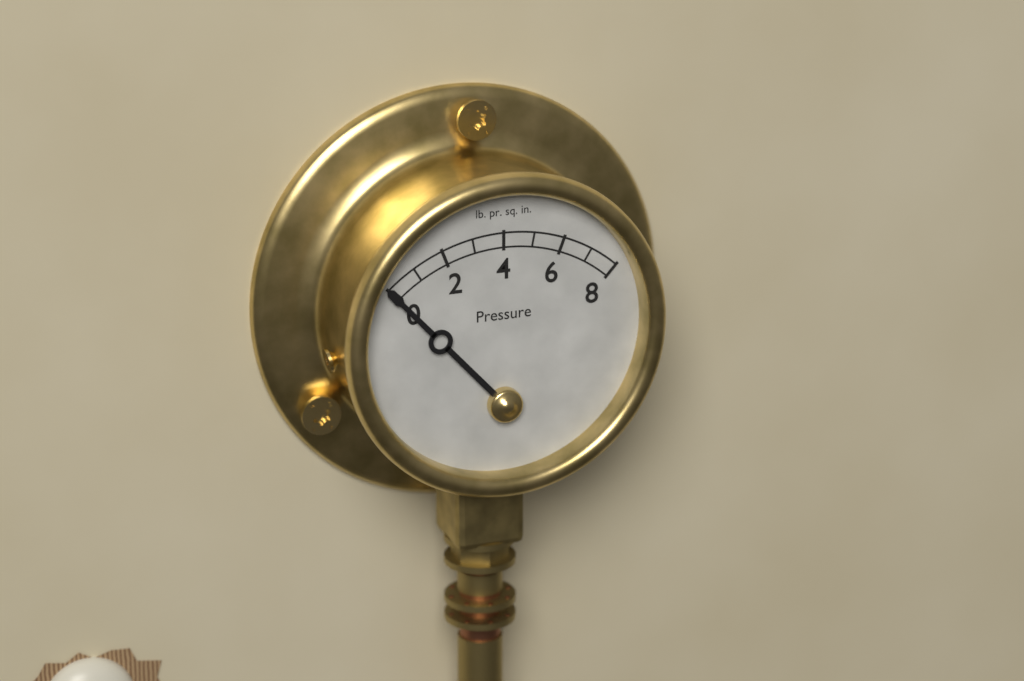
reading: 0 psi
